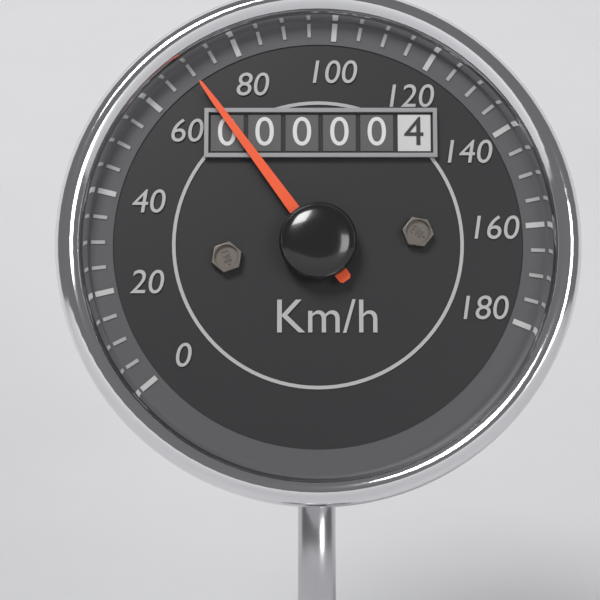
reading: 70 km/h
